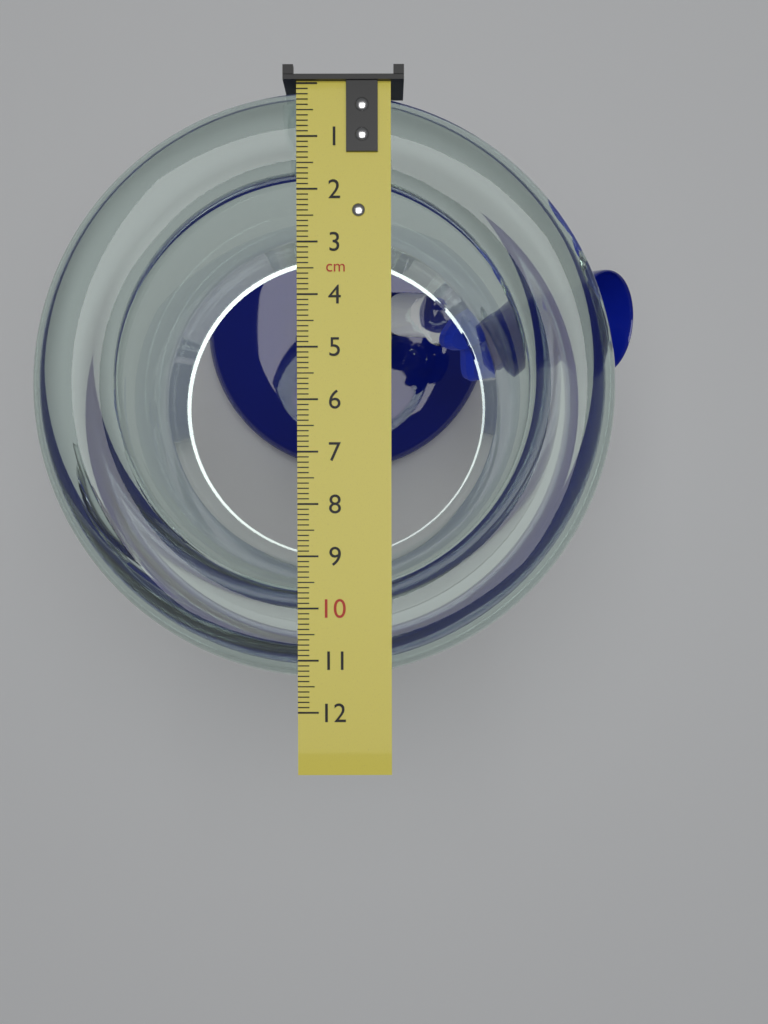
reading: 11.4 cm
